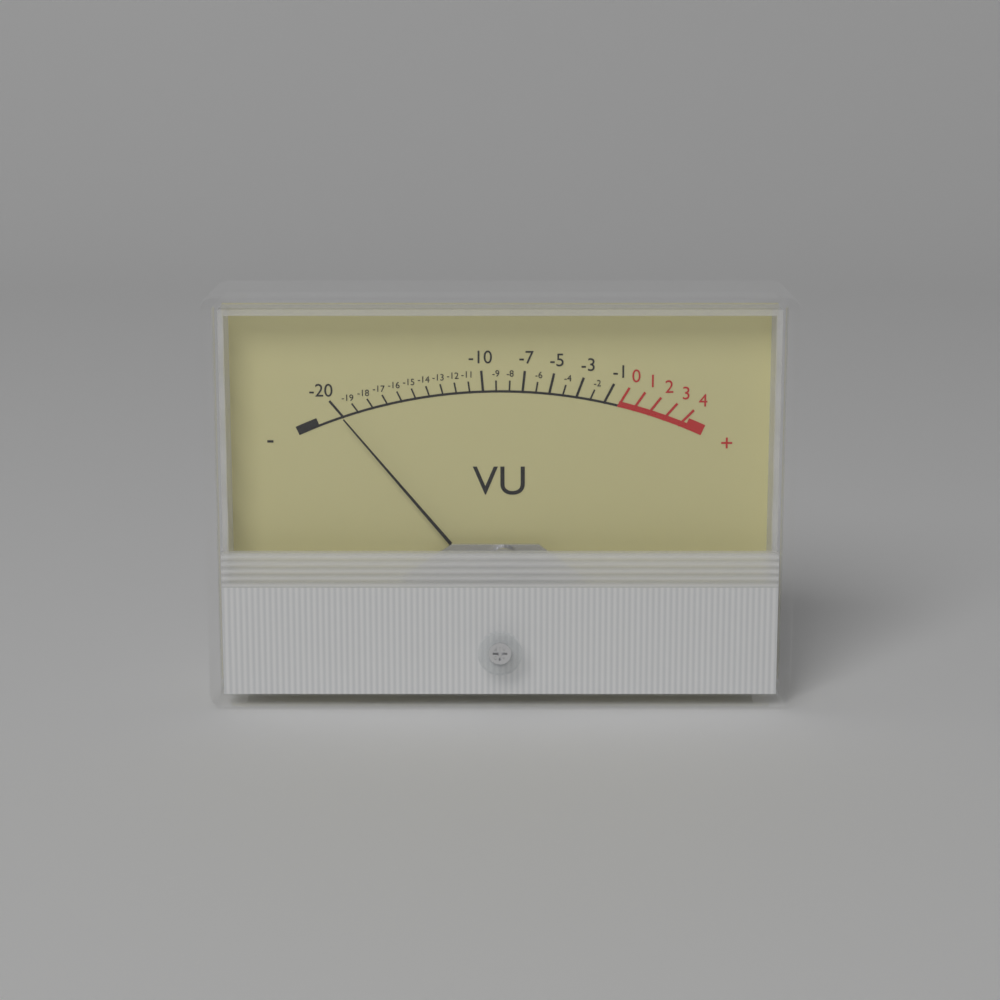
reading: -20 VU
